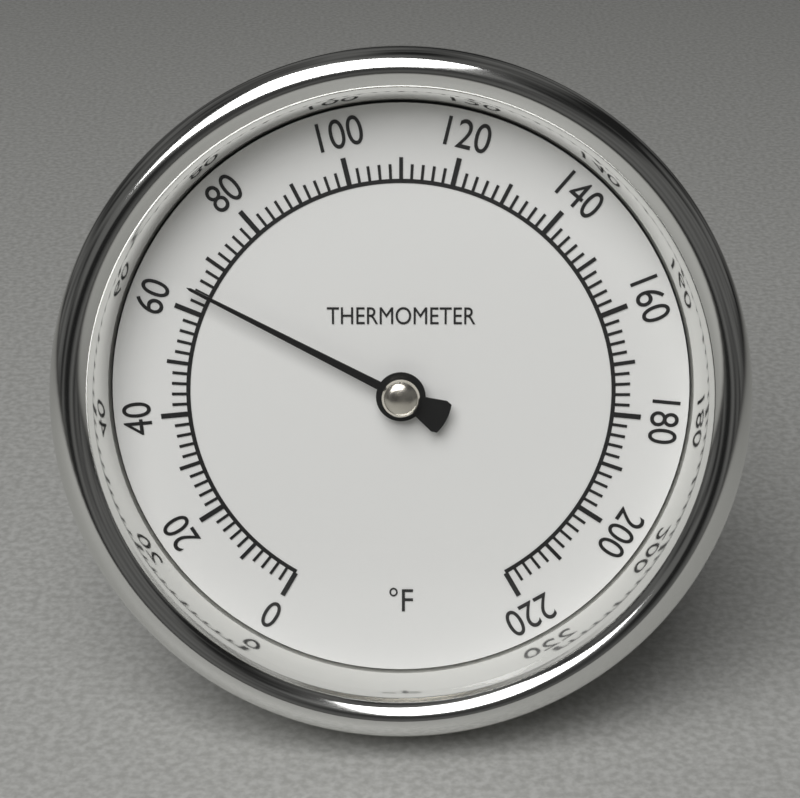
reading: 64 °F
